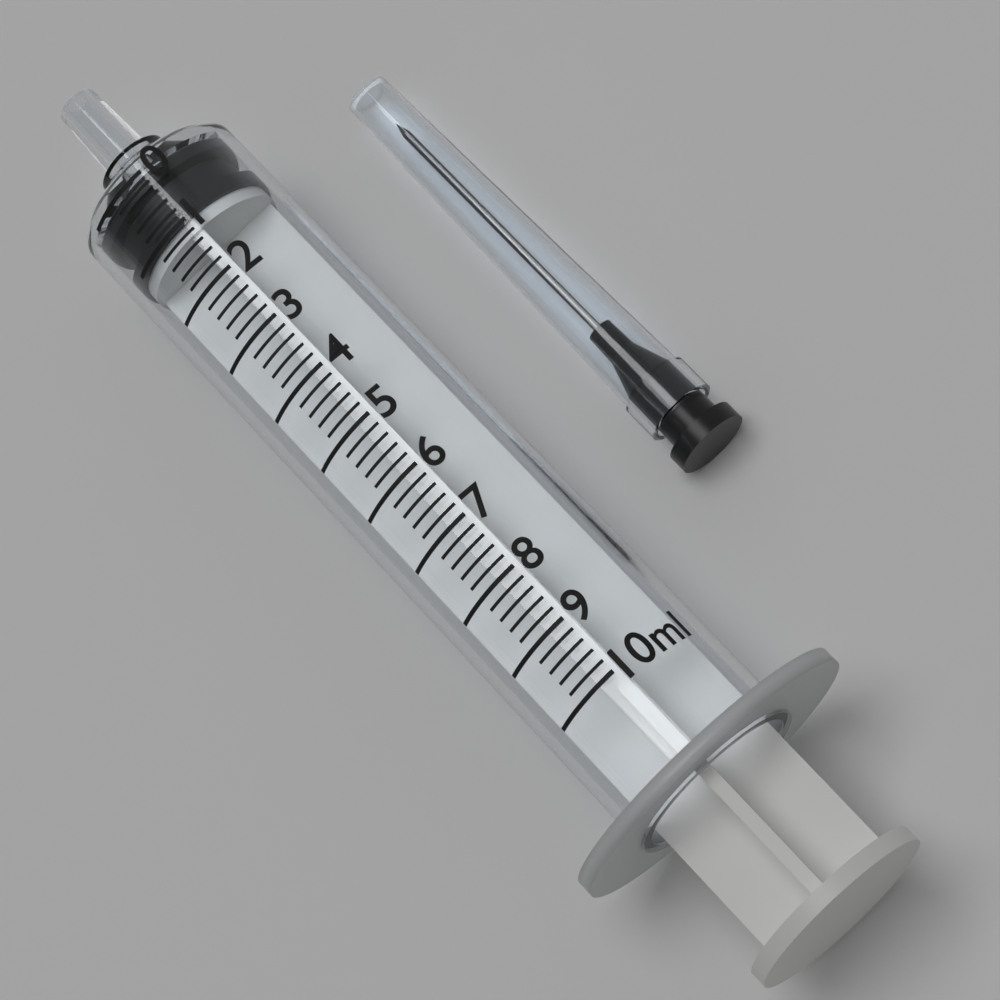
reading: 0.0 ml
